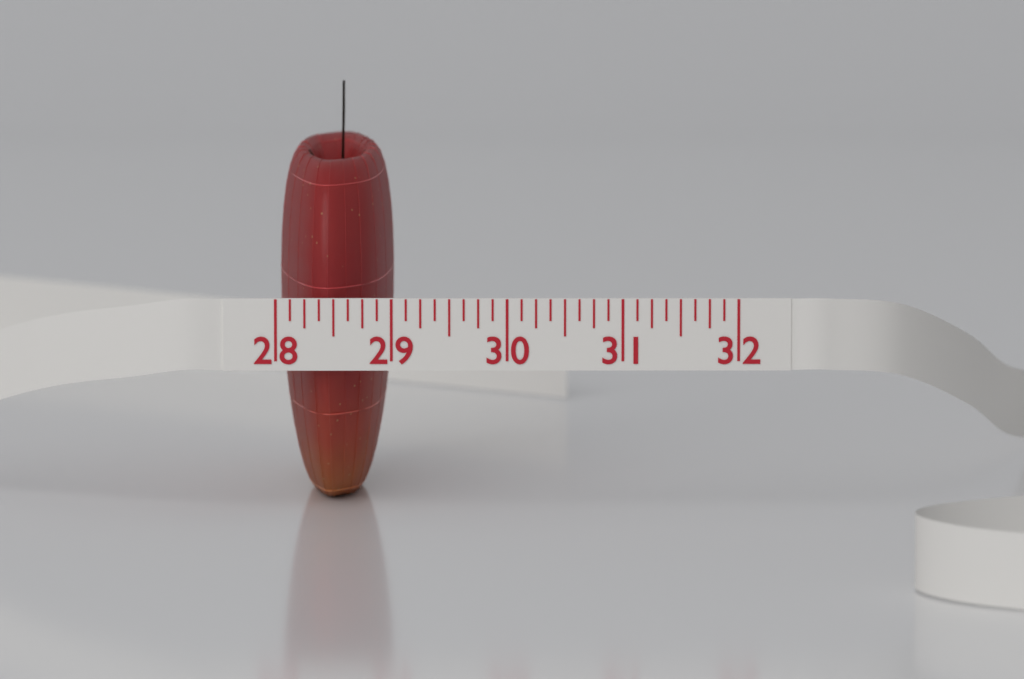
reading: 29.000 (no unit)
